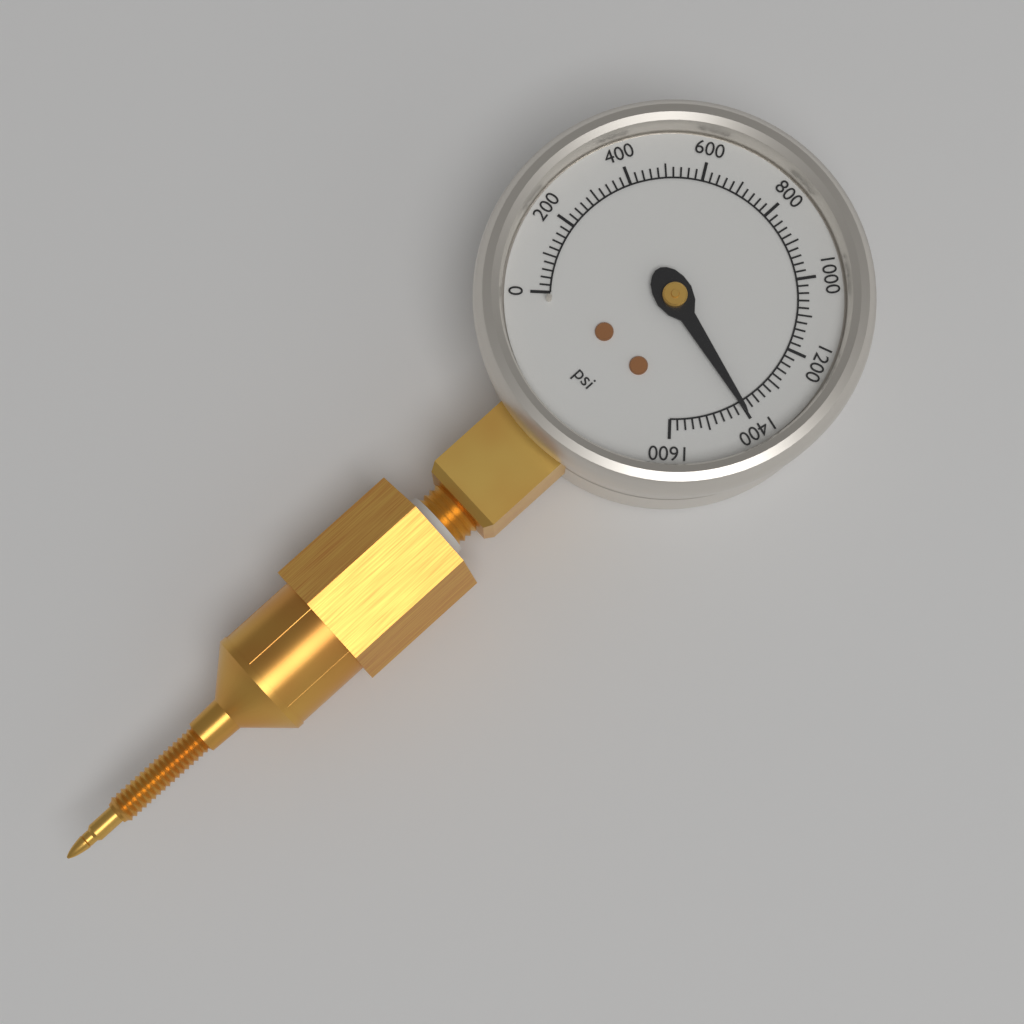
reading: 1400 psi
